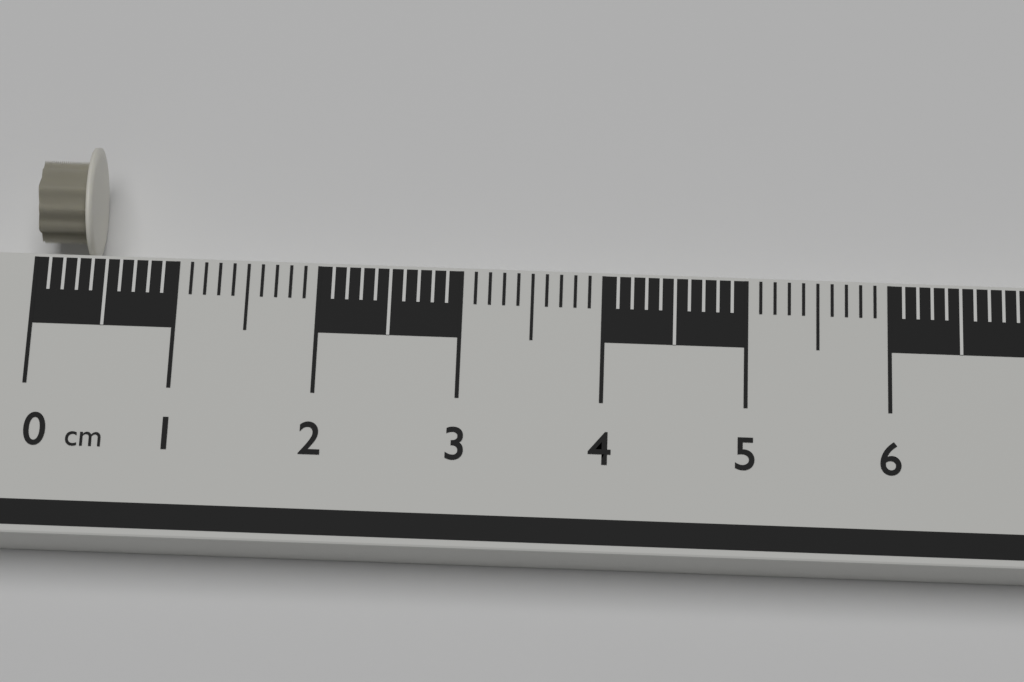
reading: 0.4 cm
